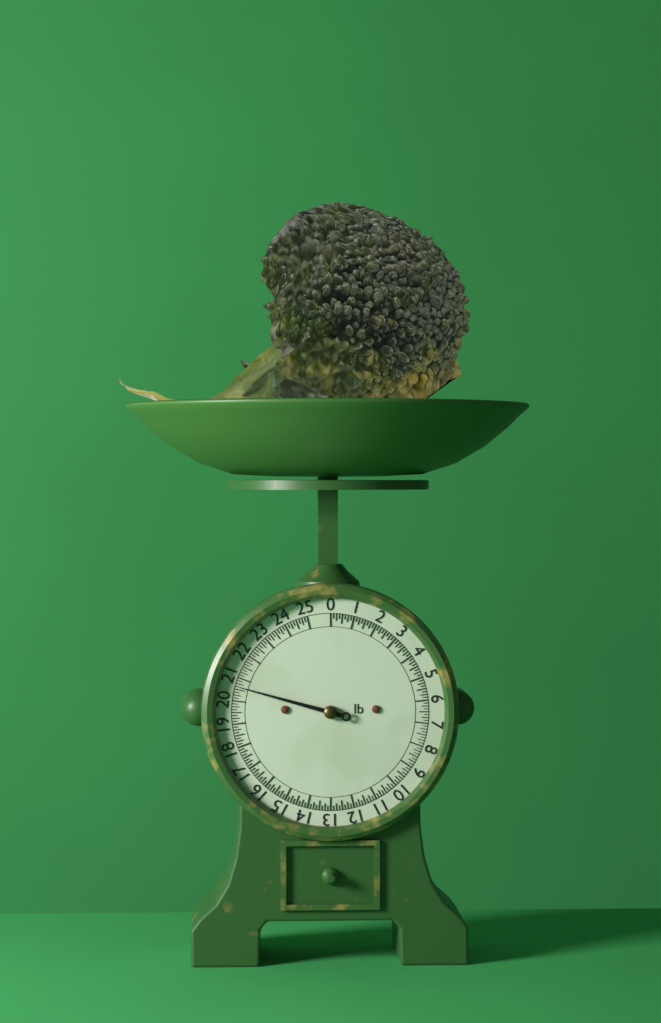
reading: 20.625 lb
